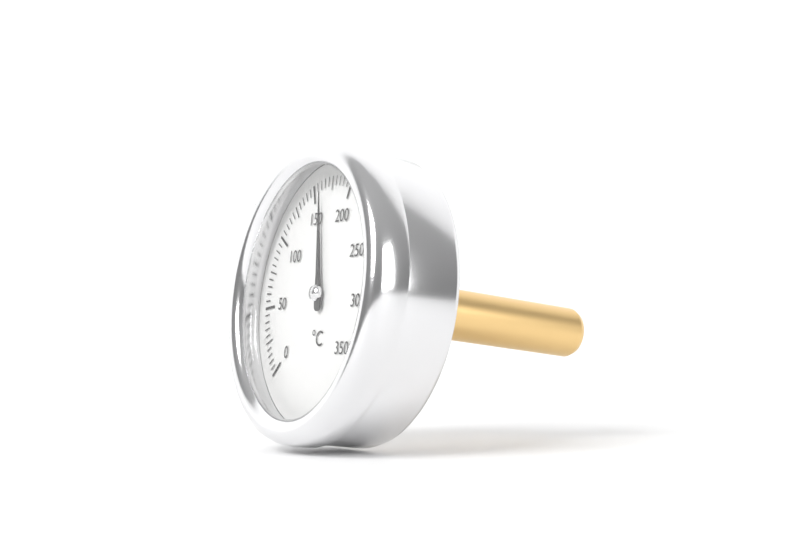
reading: 160 °C
